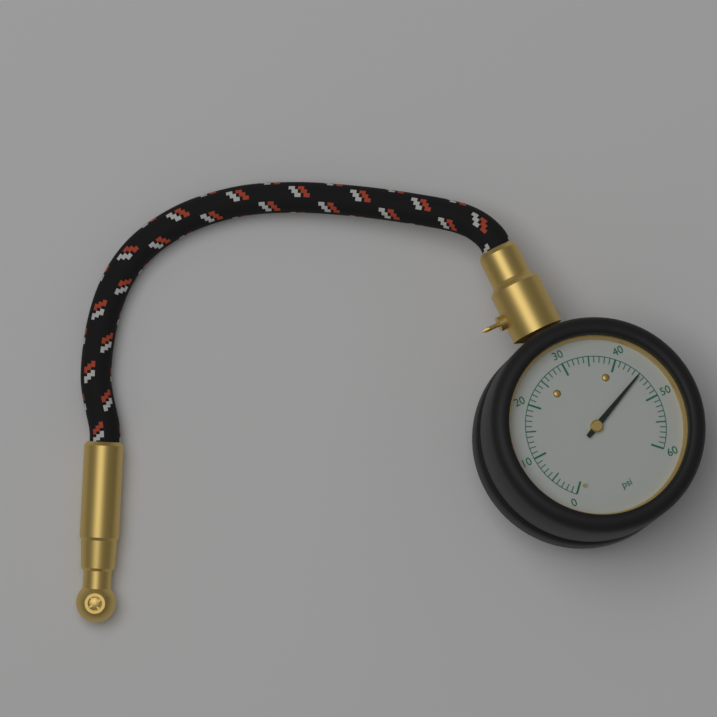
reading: 45 psi
